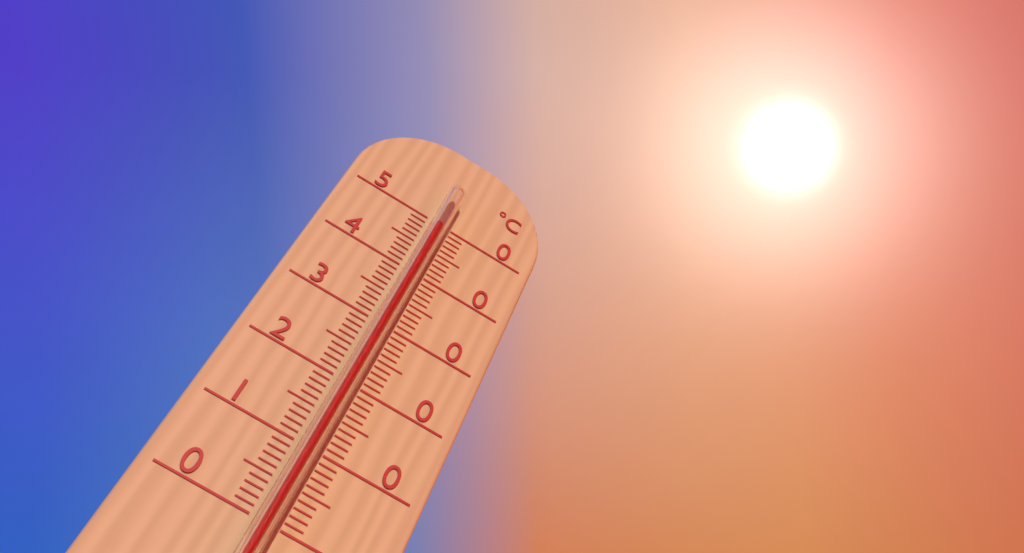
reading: 48 °C
